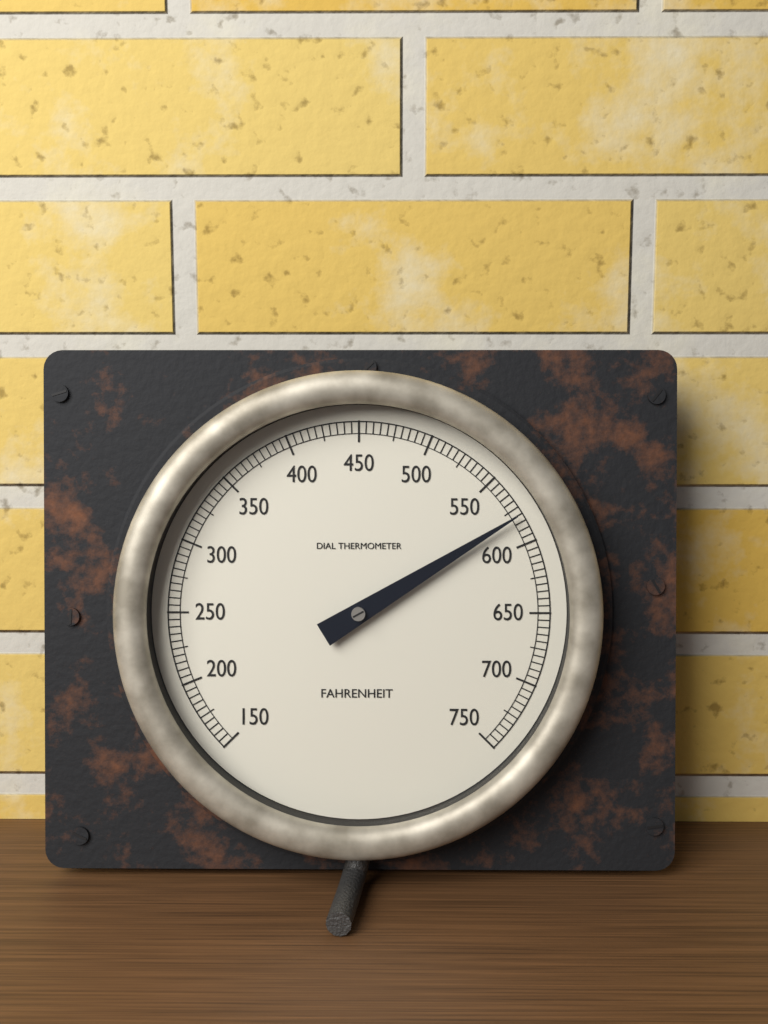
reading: 580 °F
